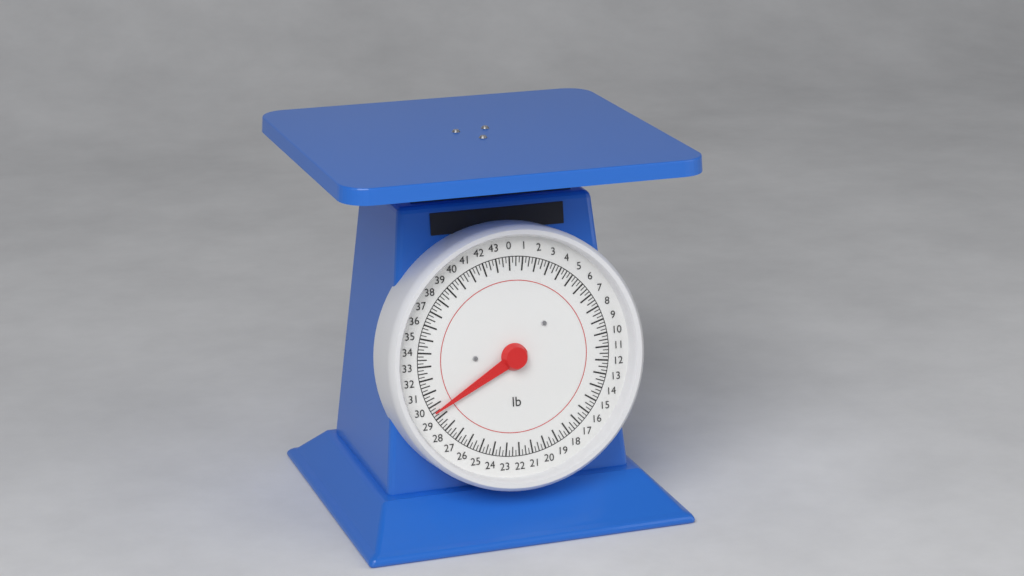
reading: 29.50 lb
